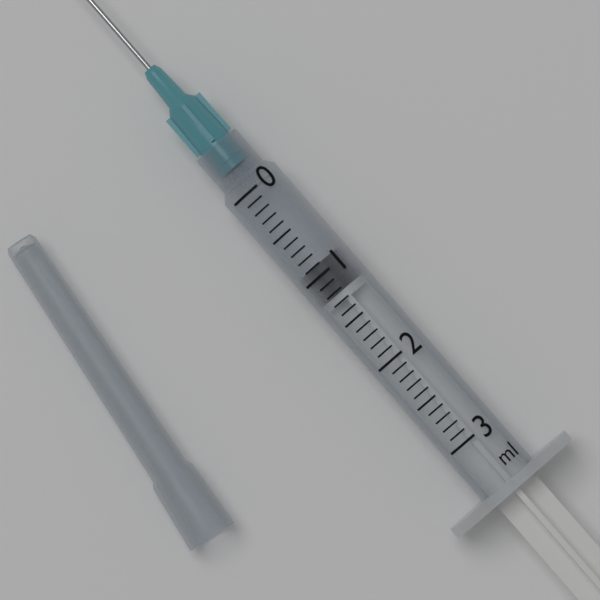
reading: 0.9 ml
